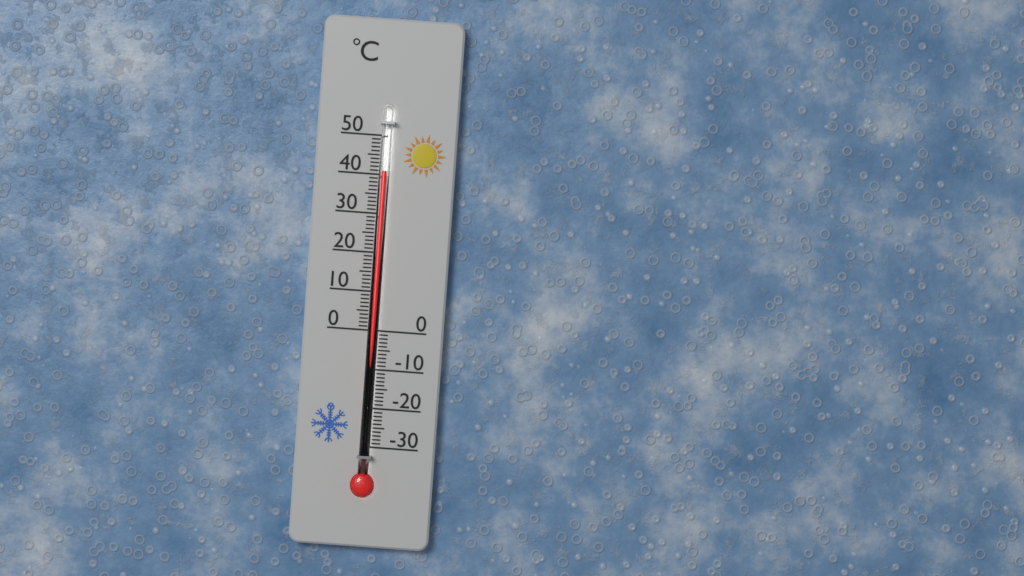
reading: 41 °C
